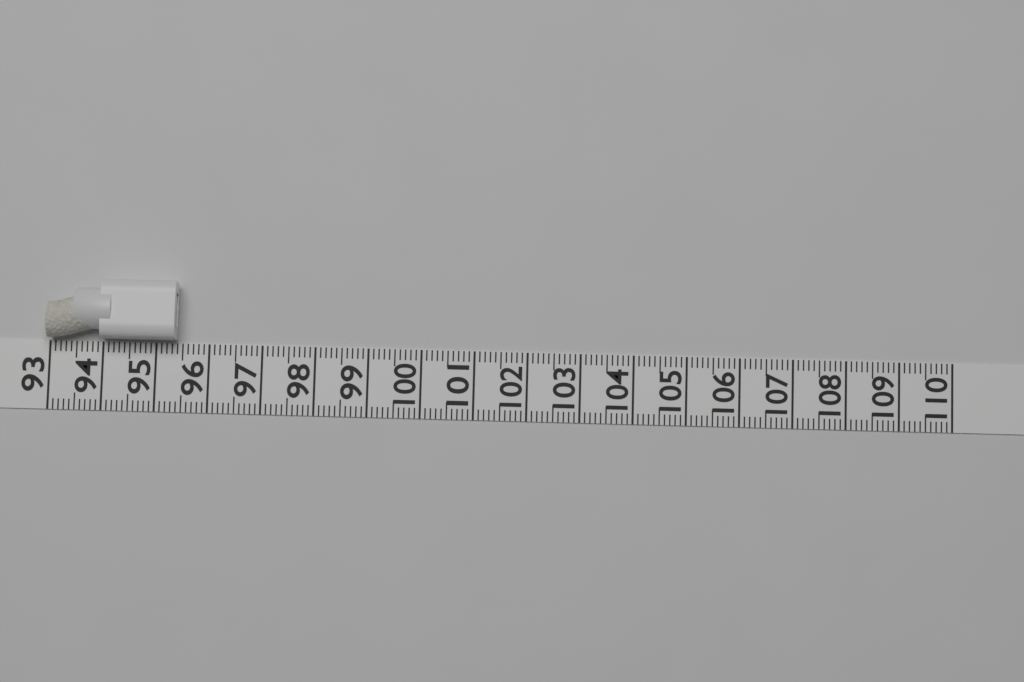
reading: 95.4 (no unit)
